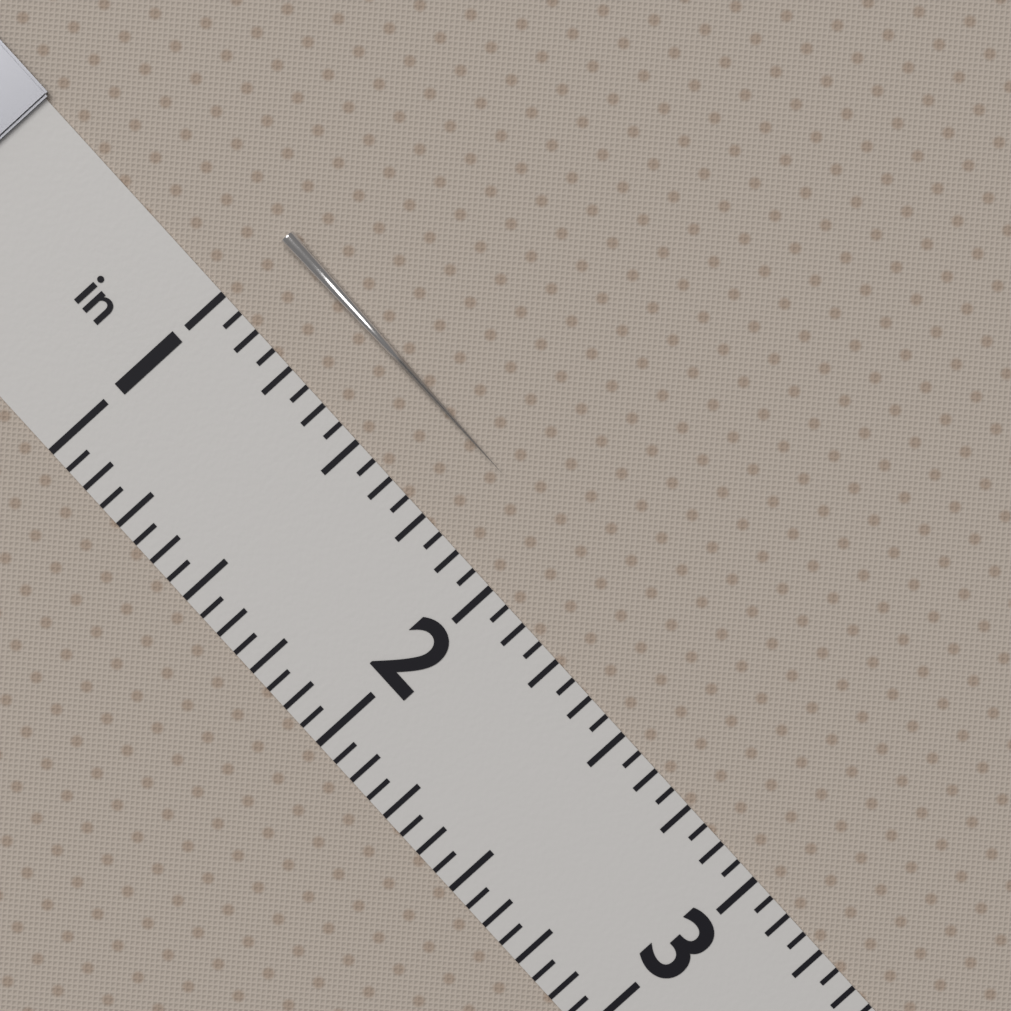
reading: 1.8125 in
